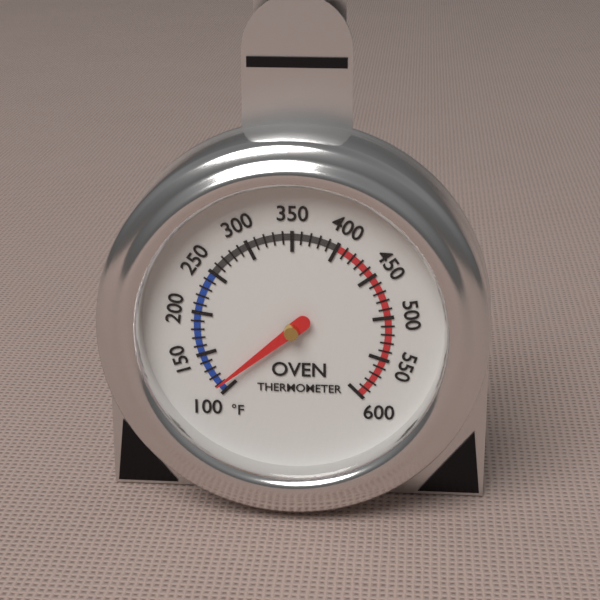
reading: 110 °F
